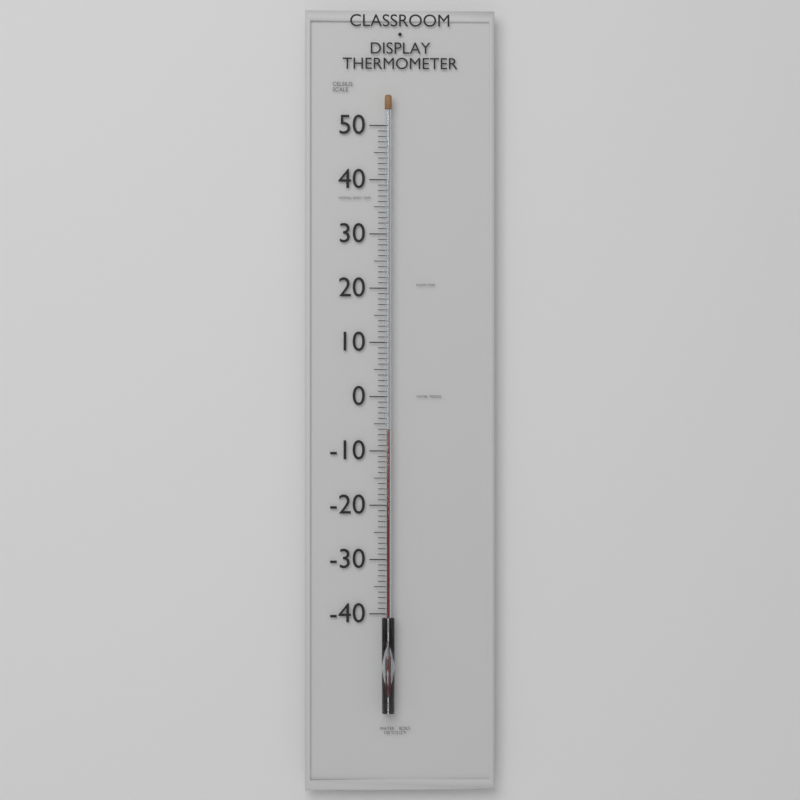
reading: -6 °C
